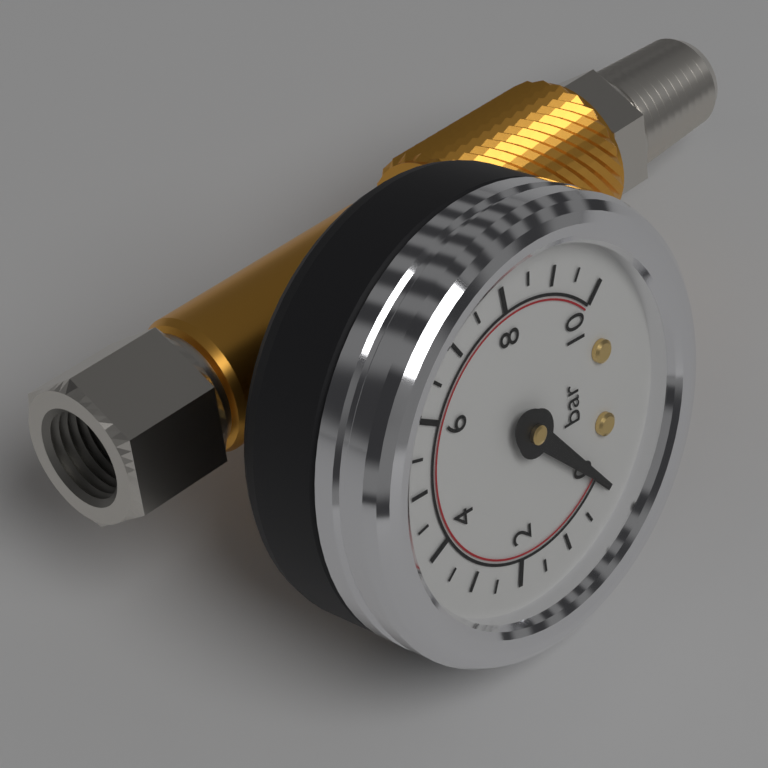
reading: 0.0 bar
